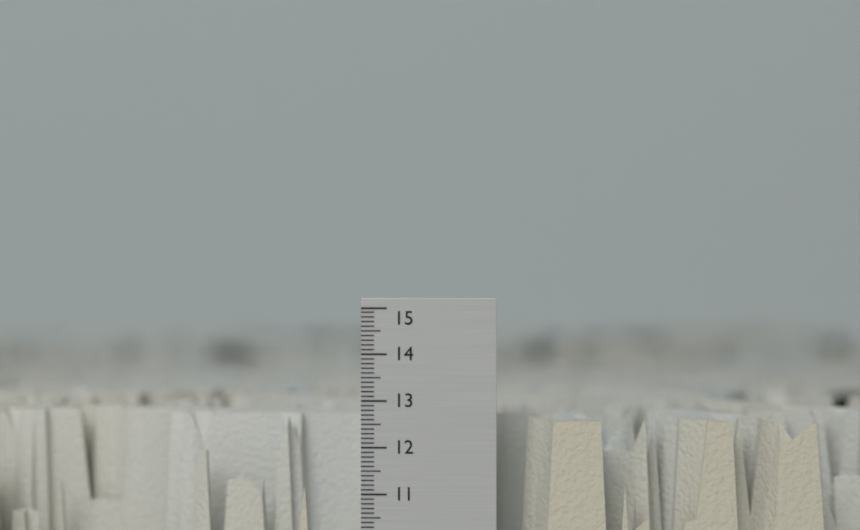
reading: 12.6 (no unit)
